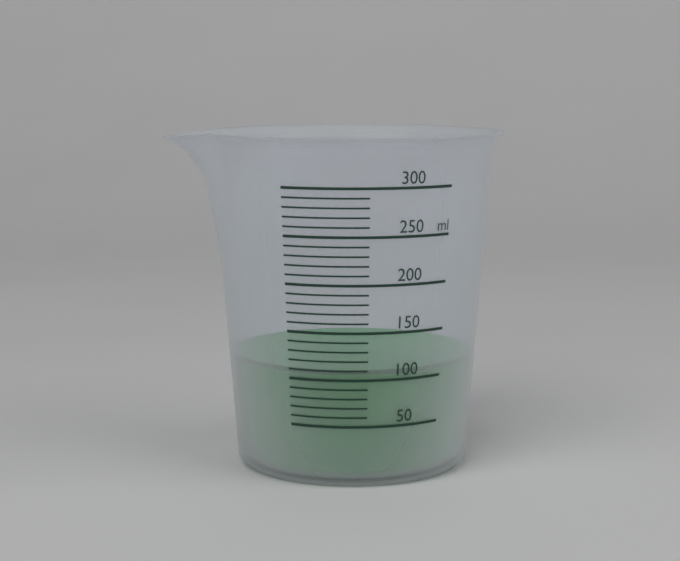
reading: 110 ml
